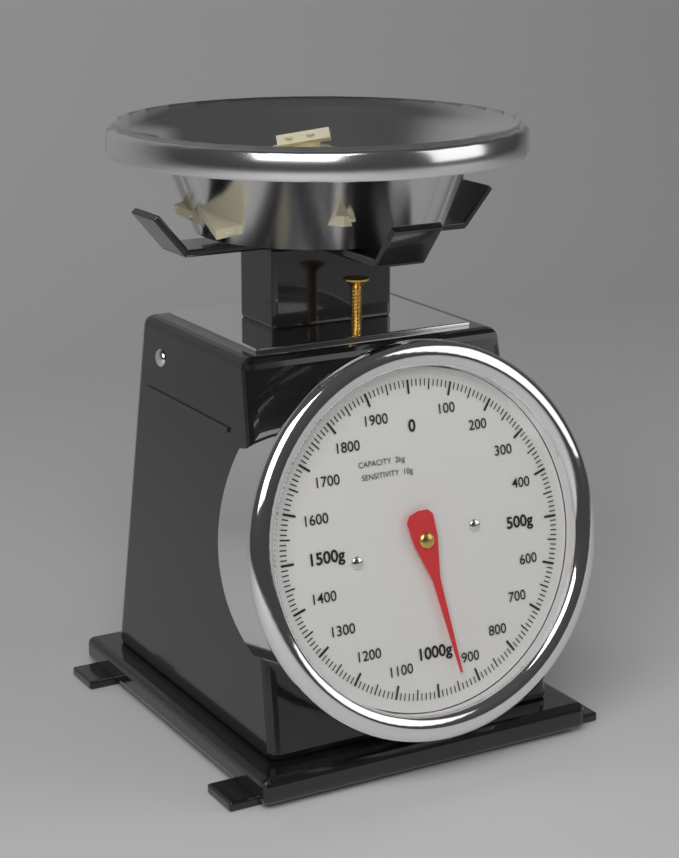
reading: 940 g
